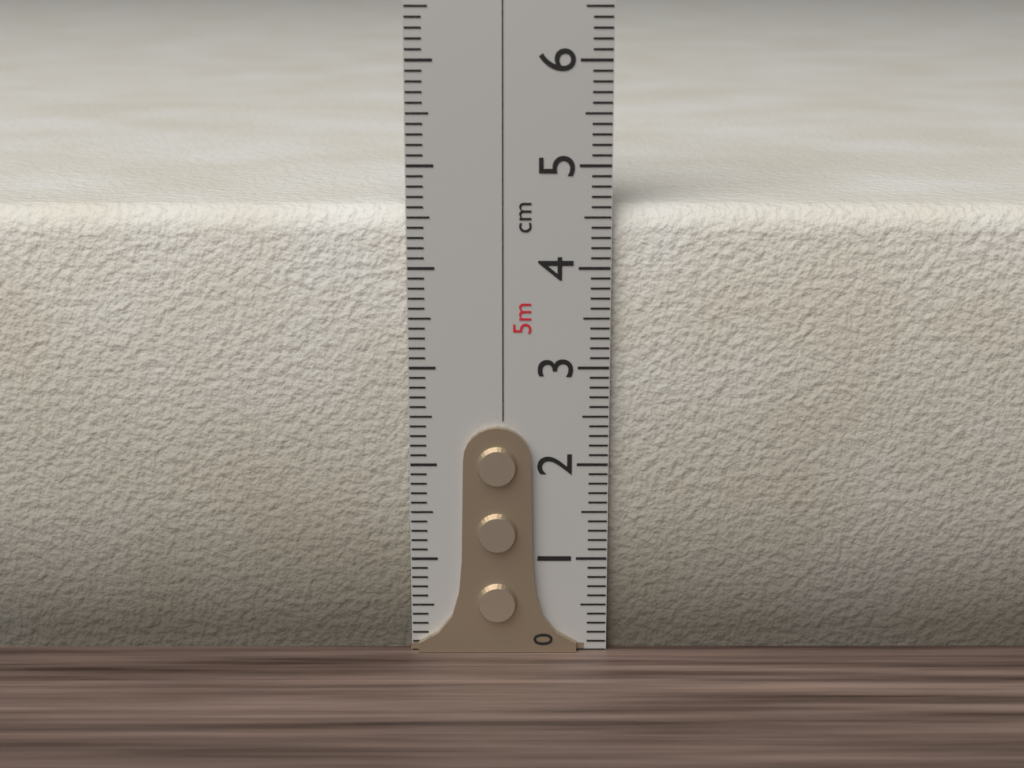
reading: 4.6 cm
